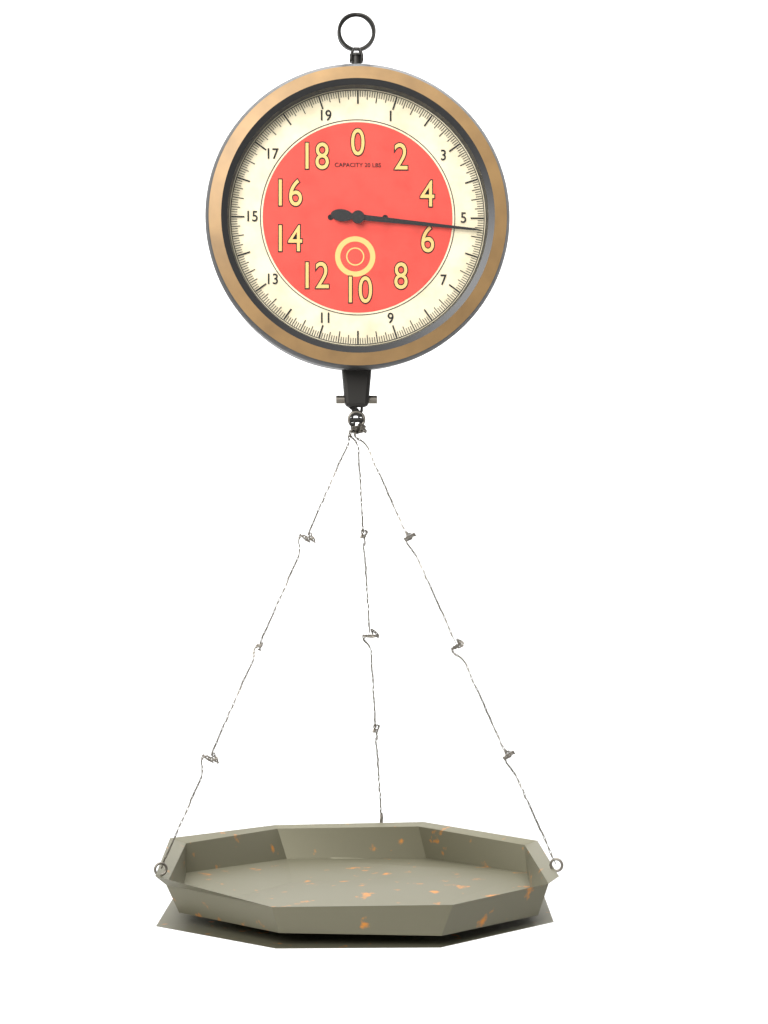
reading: 5.3125 lbs
